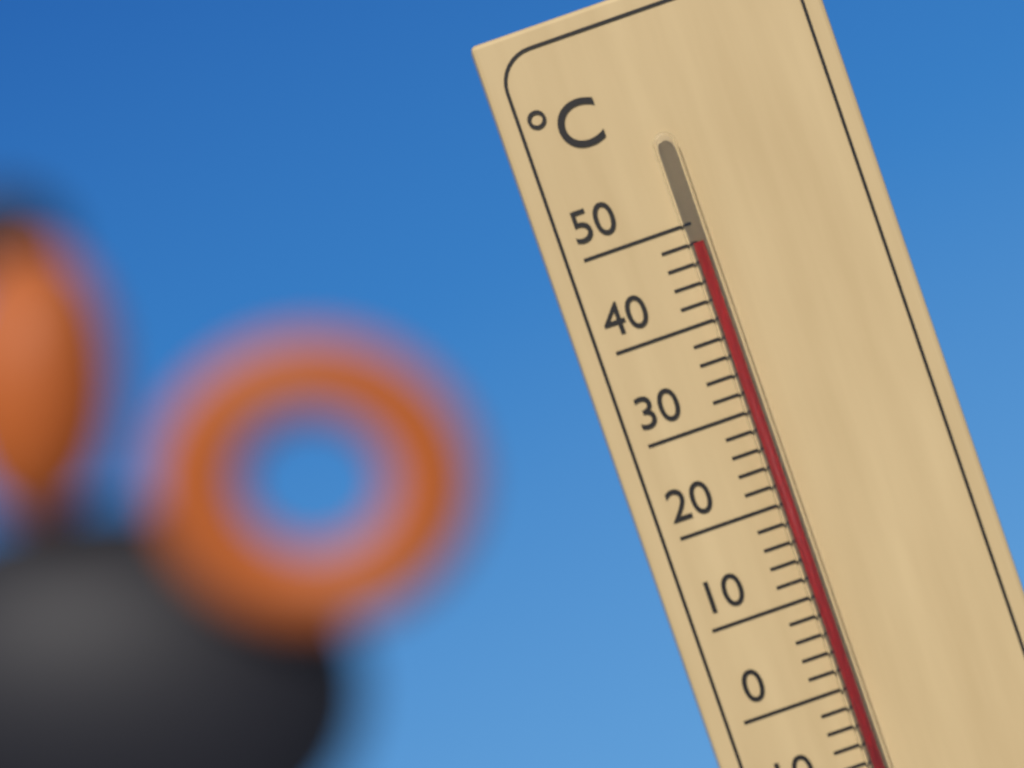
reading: 48 °C
